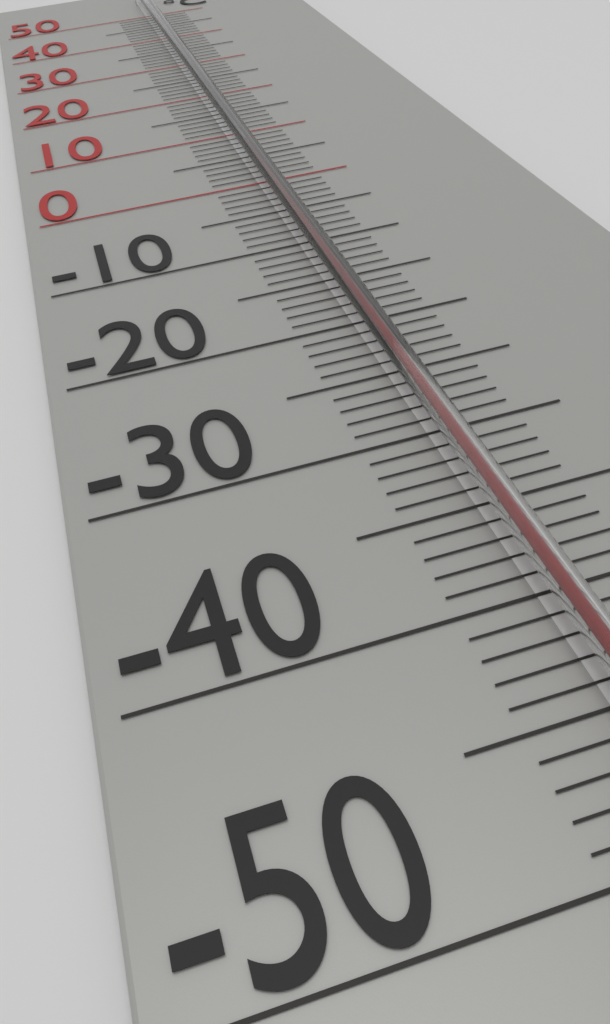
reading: 5 °C
